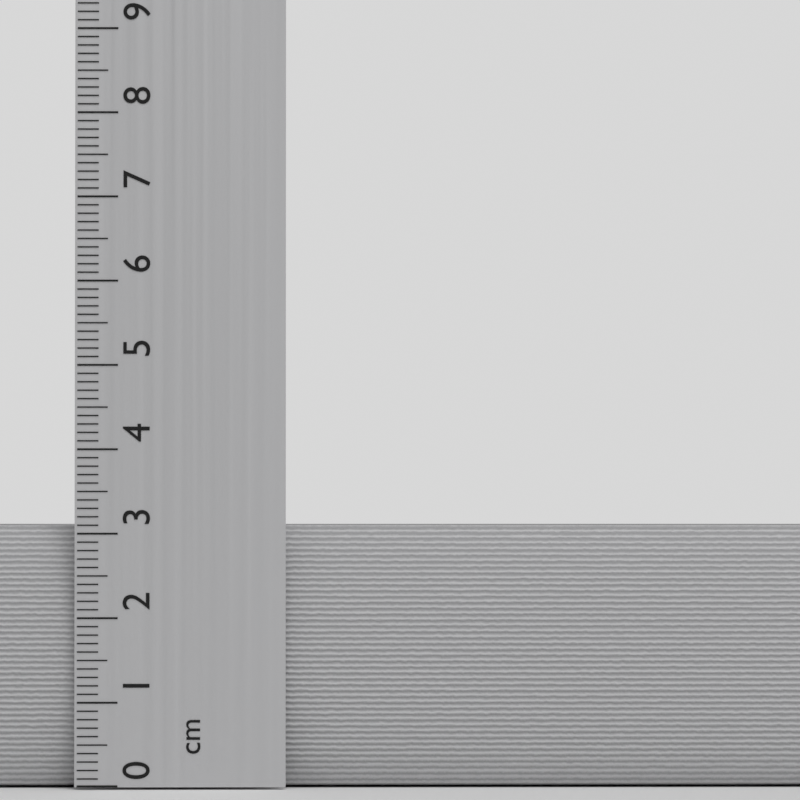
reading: 3.1 cm
